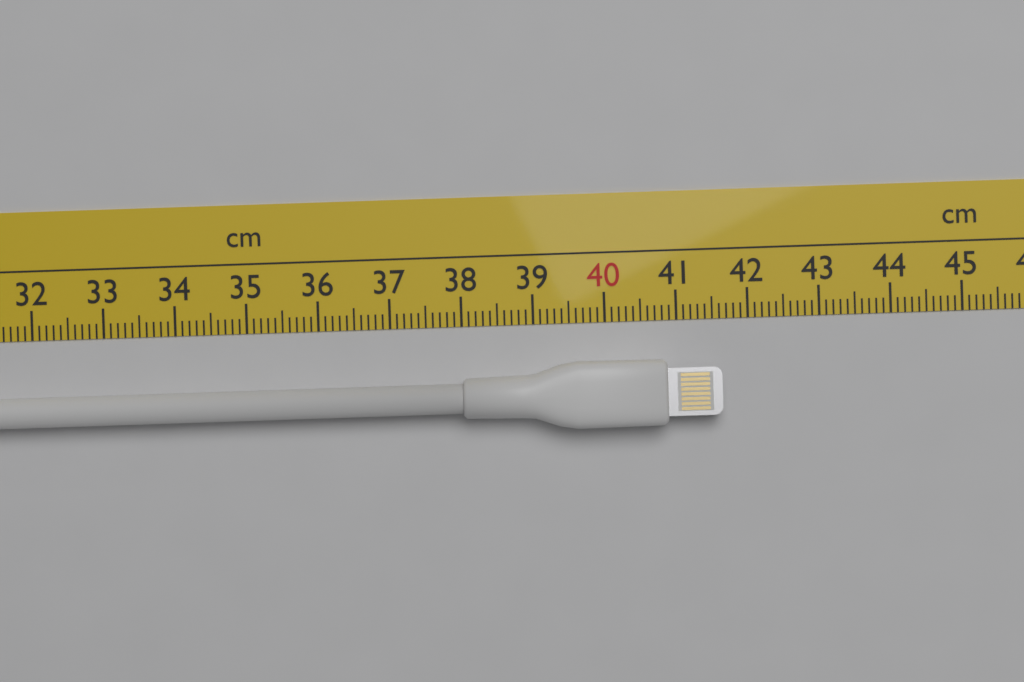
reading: 41.6 cm
